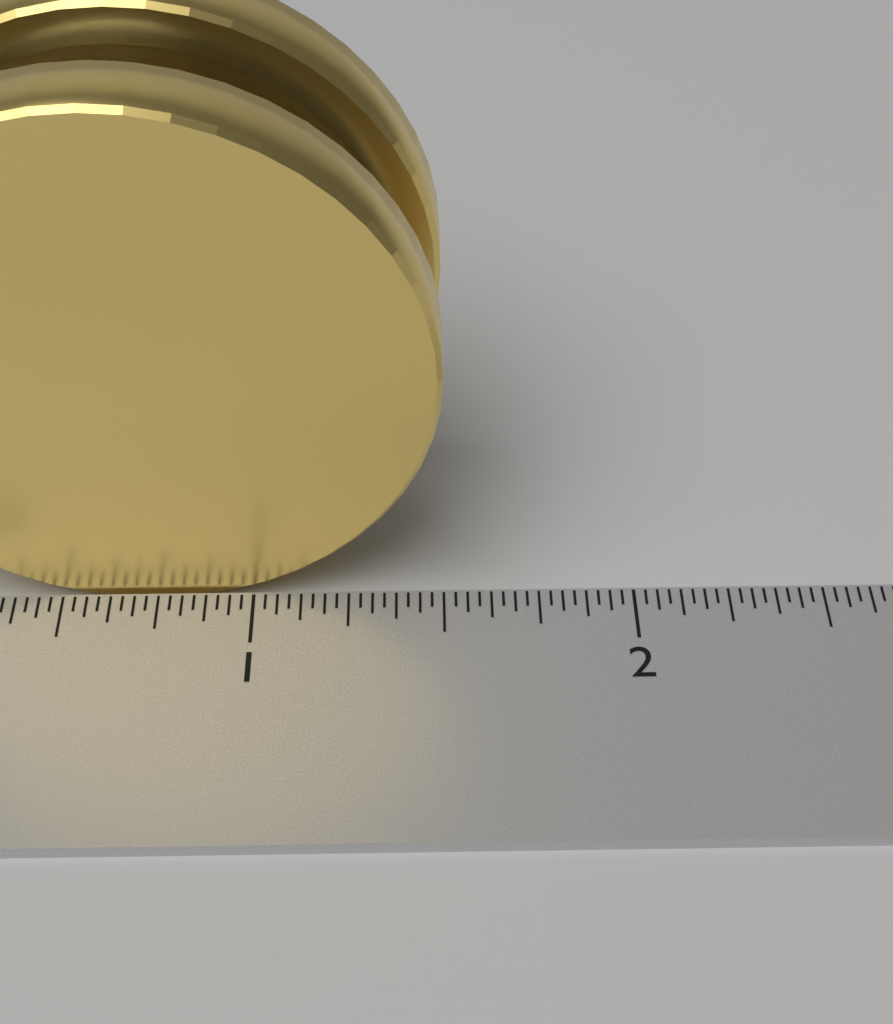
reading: 1.50000 inch
